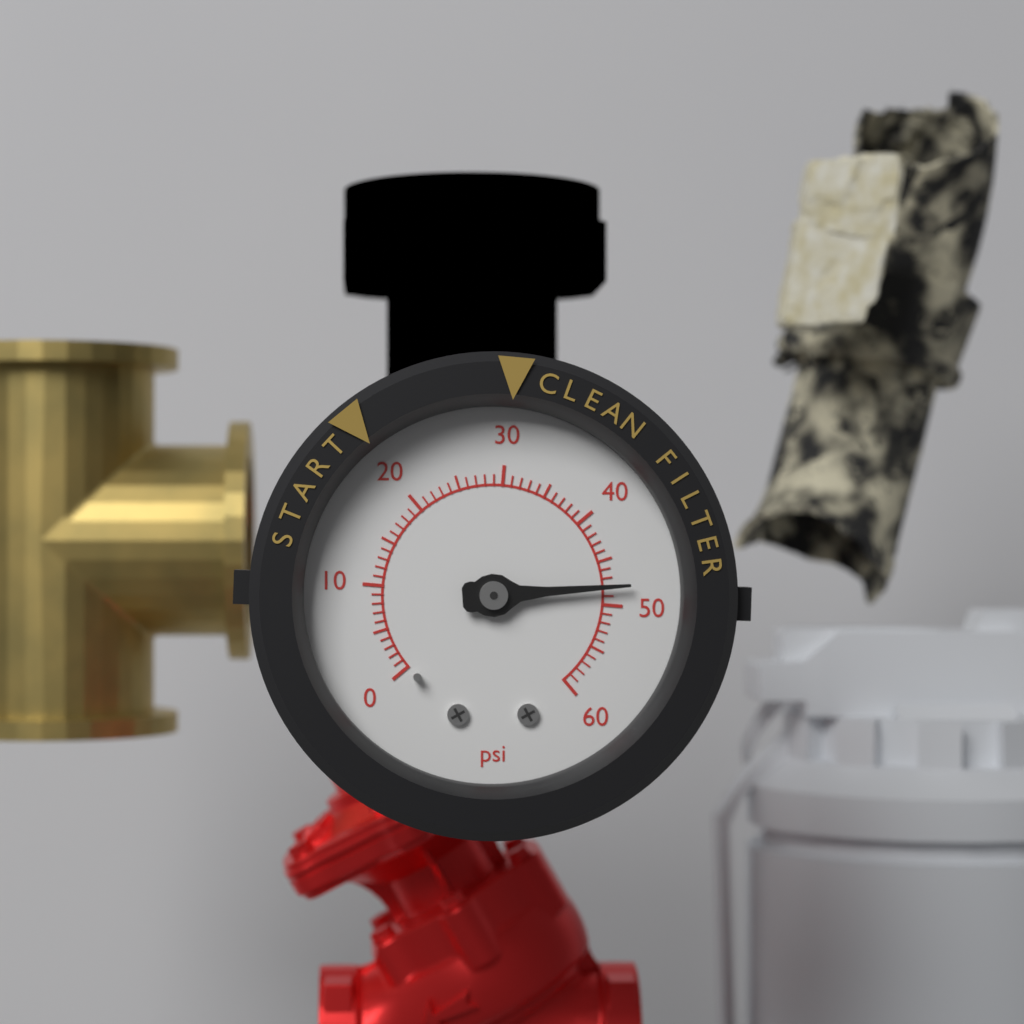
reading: 48 psi
